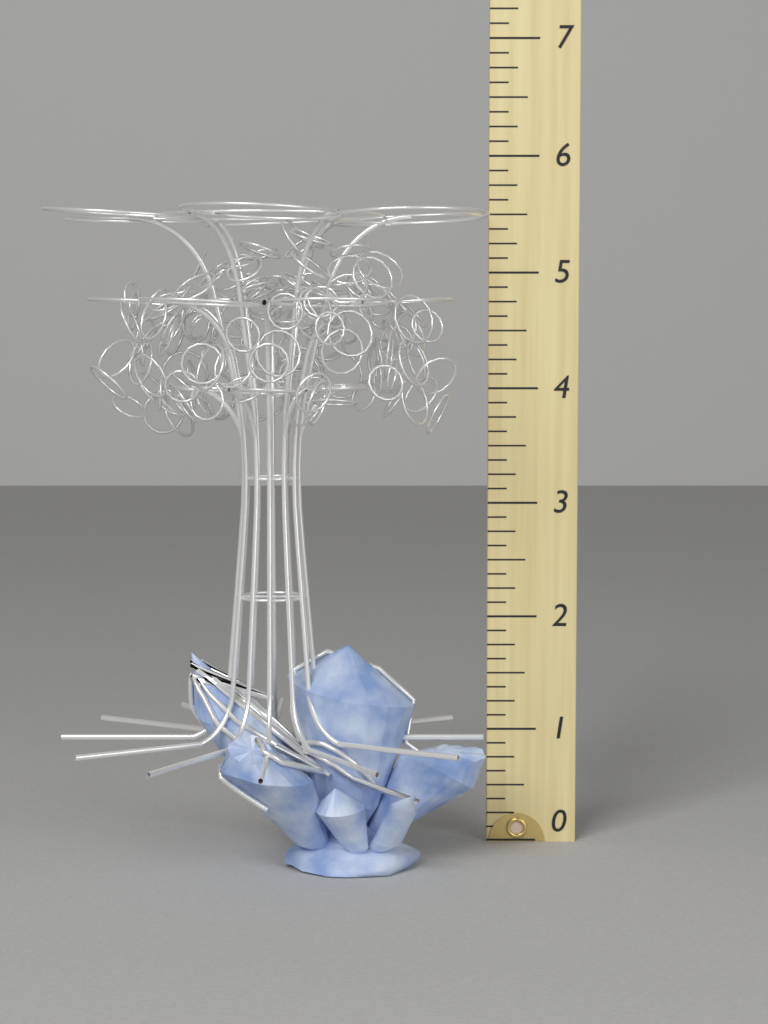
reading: 5.500 (no unit)
